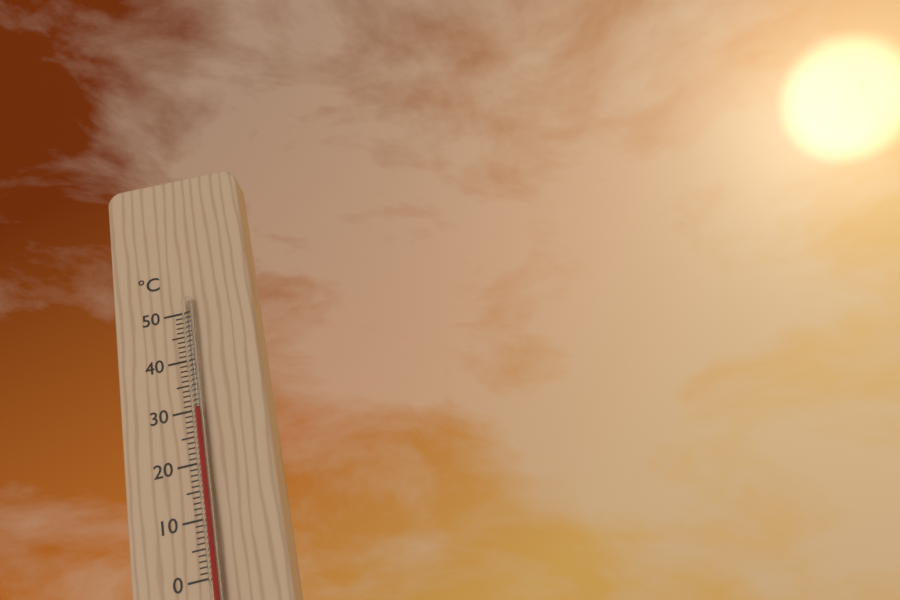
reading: 30 °C
